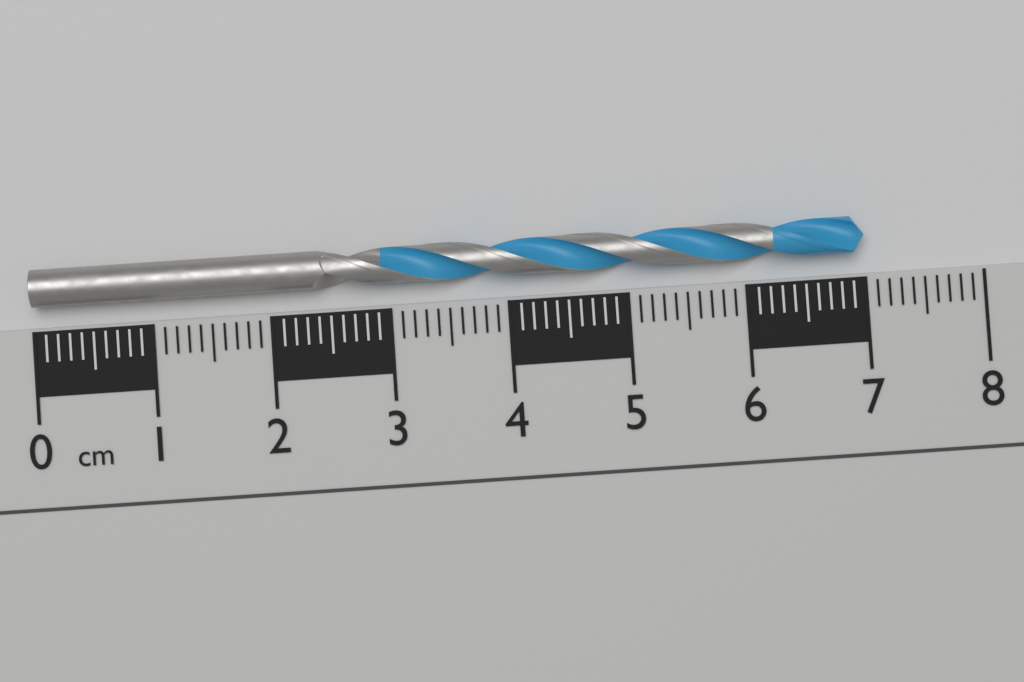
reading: 7.0 cm
